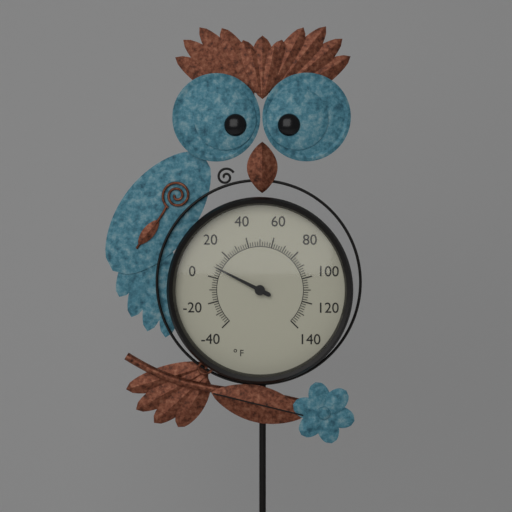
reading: 8 °F
